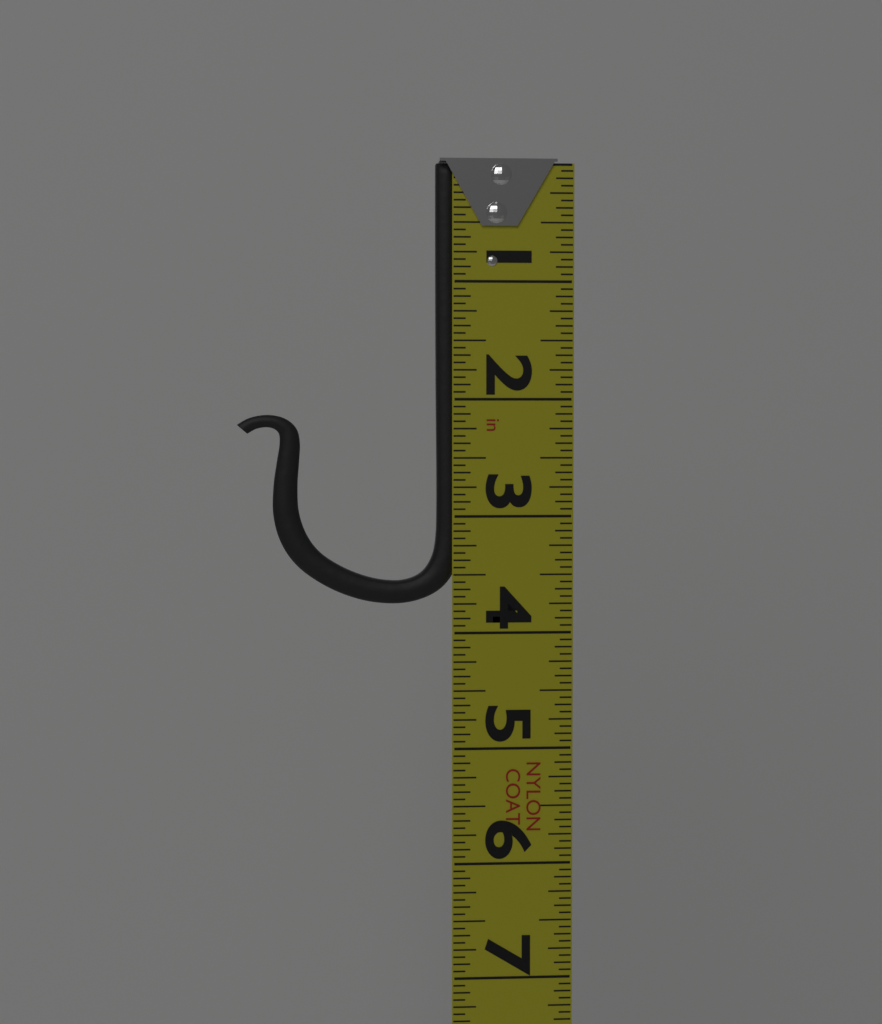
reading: 3.7500 in
